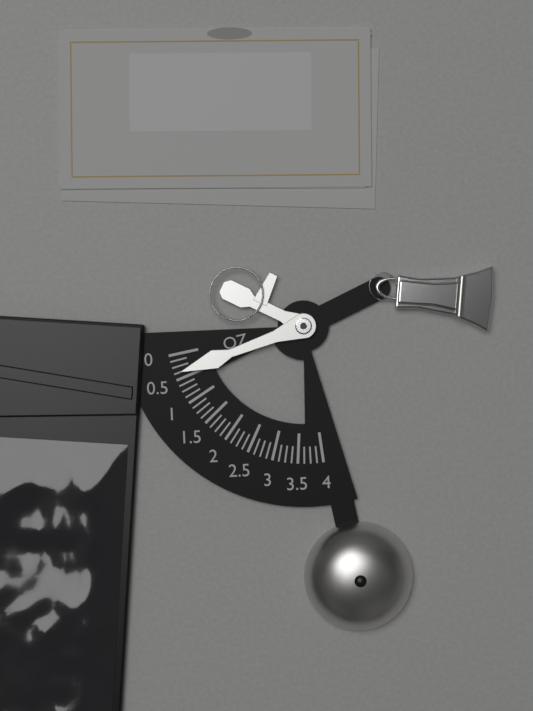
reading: 0.375 oz
